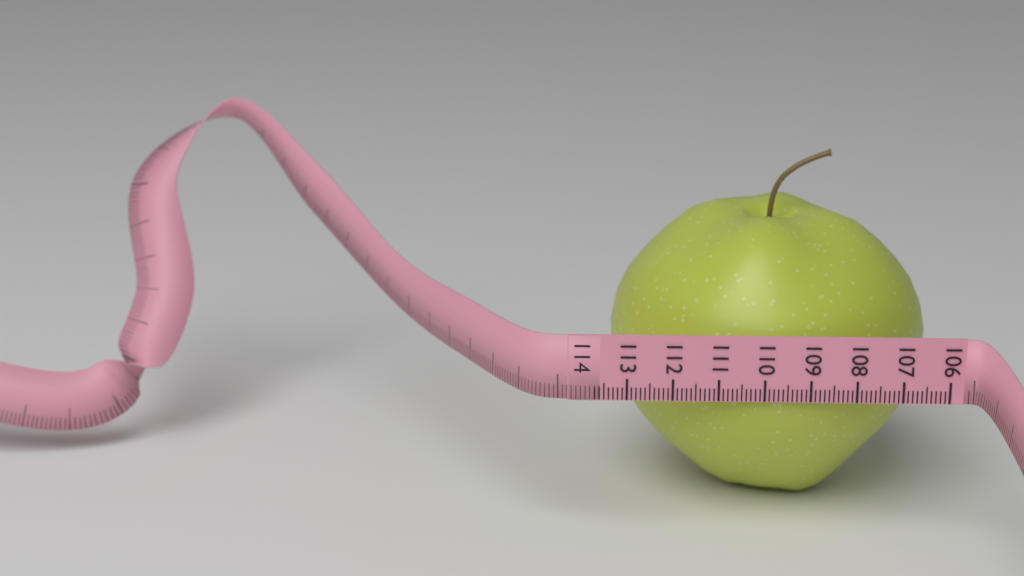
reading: 113.3 (no unit)
